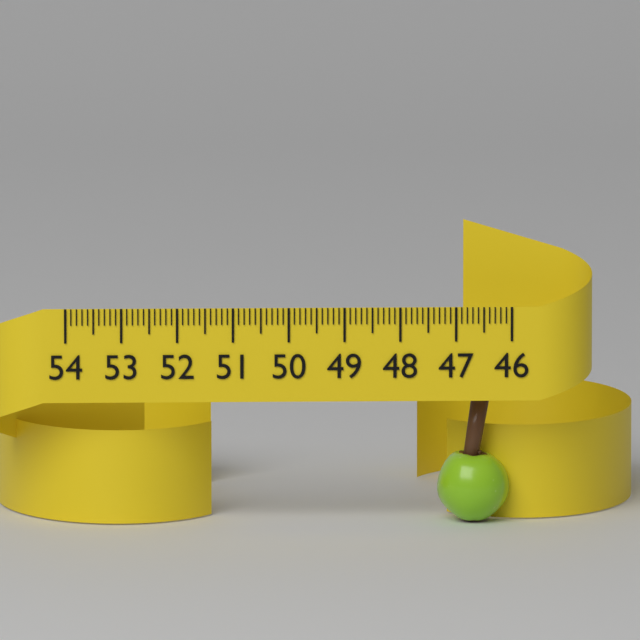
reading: 47.3 (no unit)
